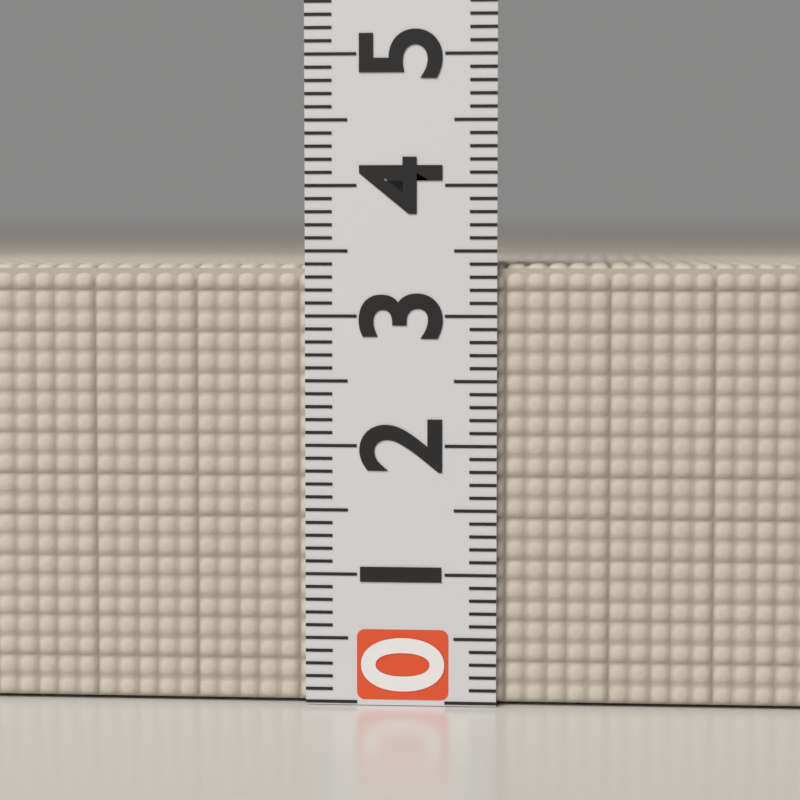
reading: 3.4 (no unit)
